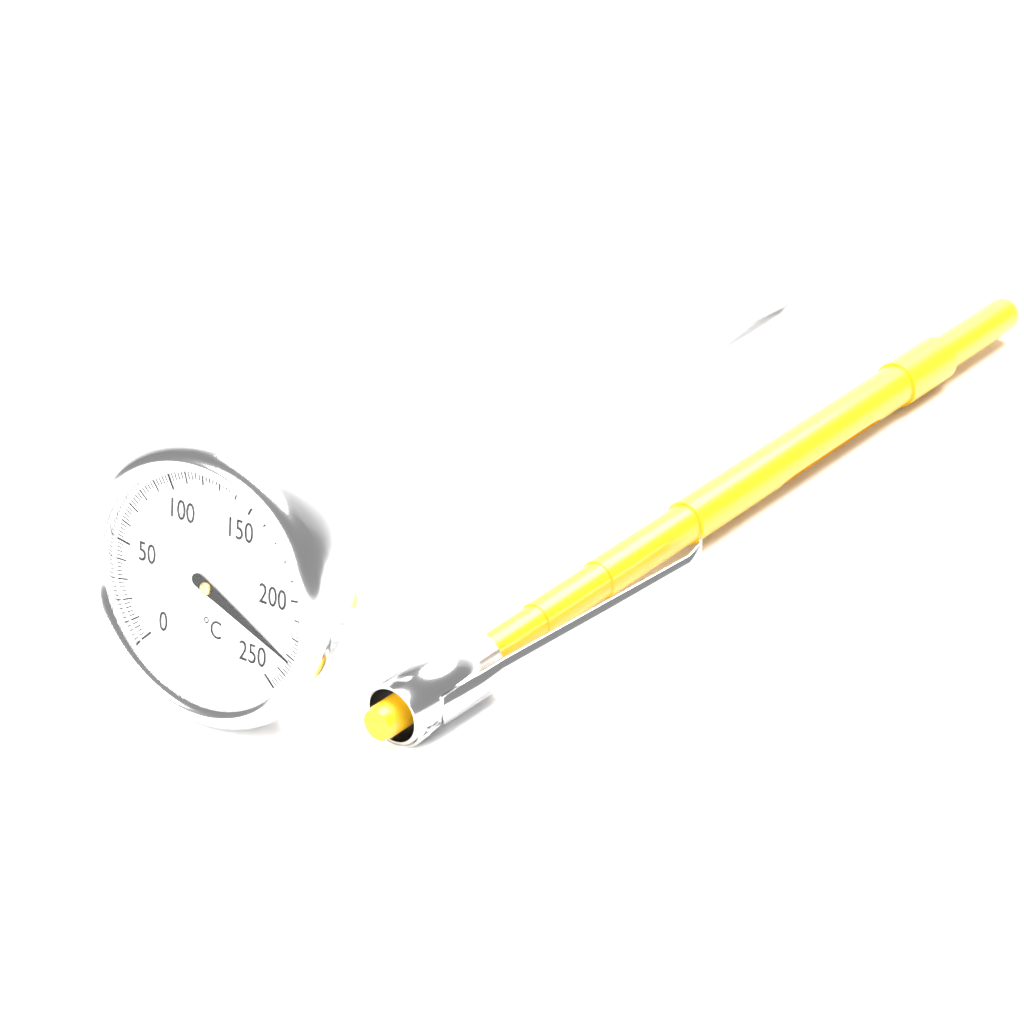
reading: 232 °C
